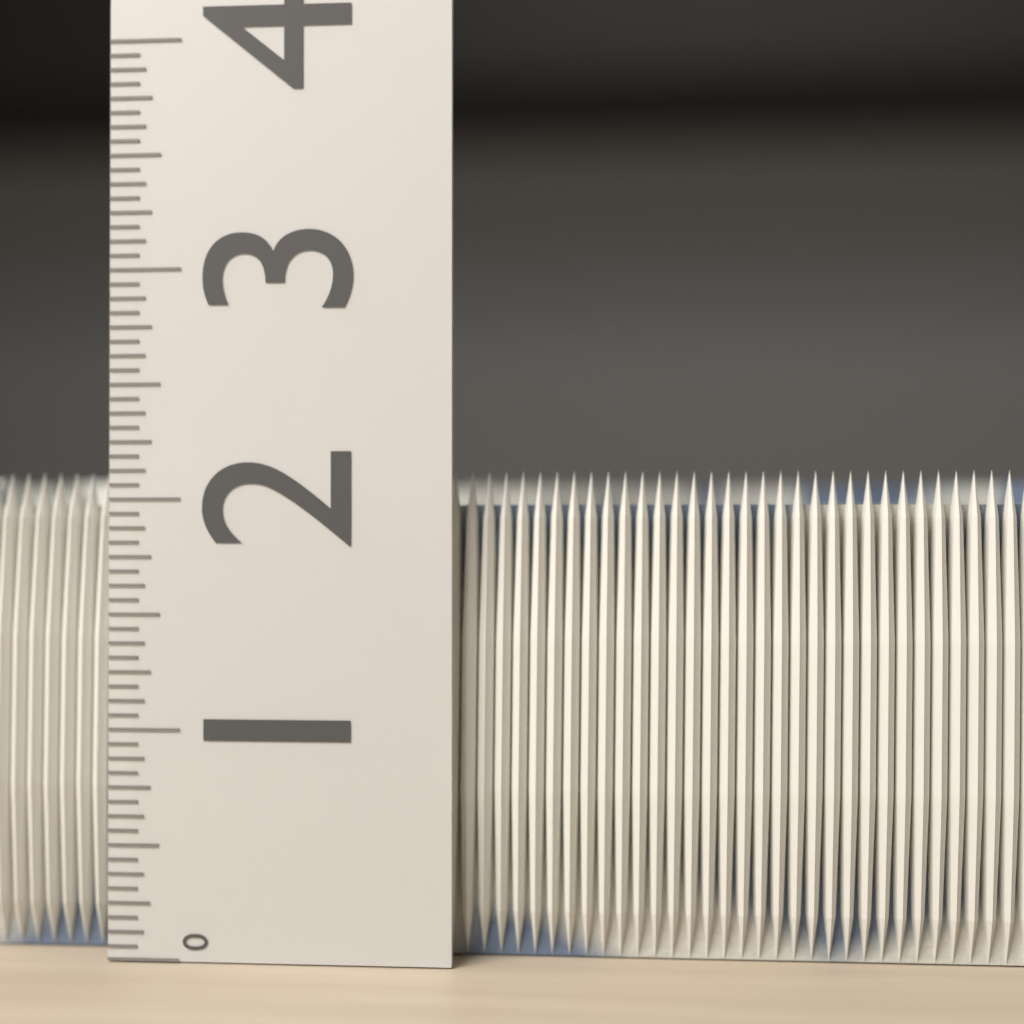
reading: 2.1250 (no unit)
